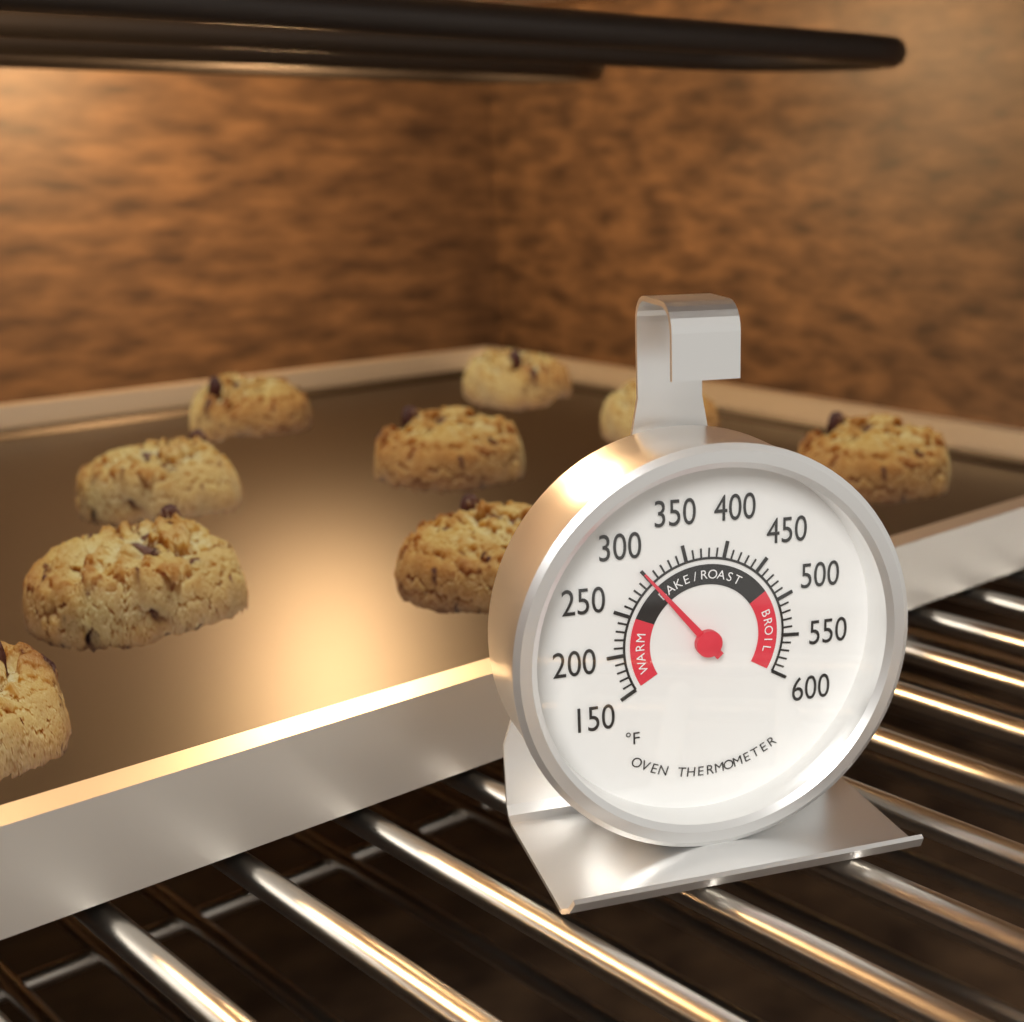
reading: 300 °F
